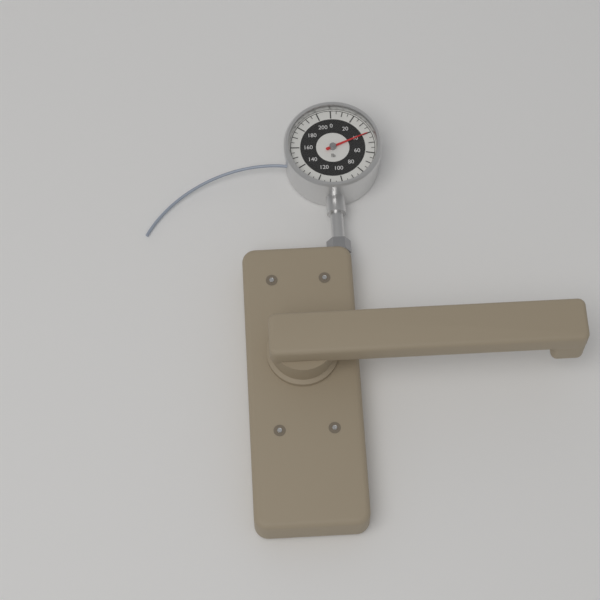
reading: 40 lb
